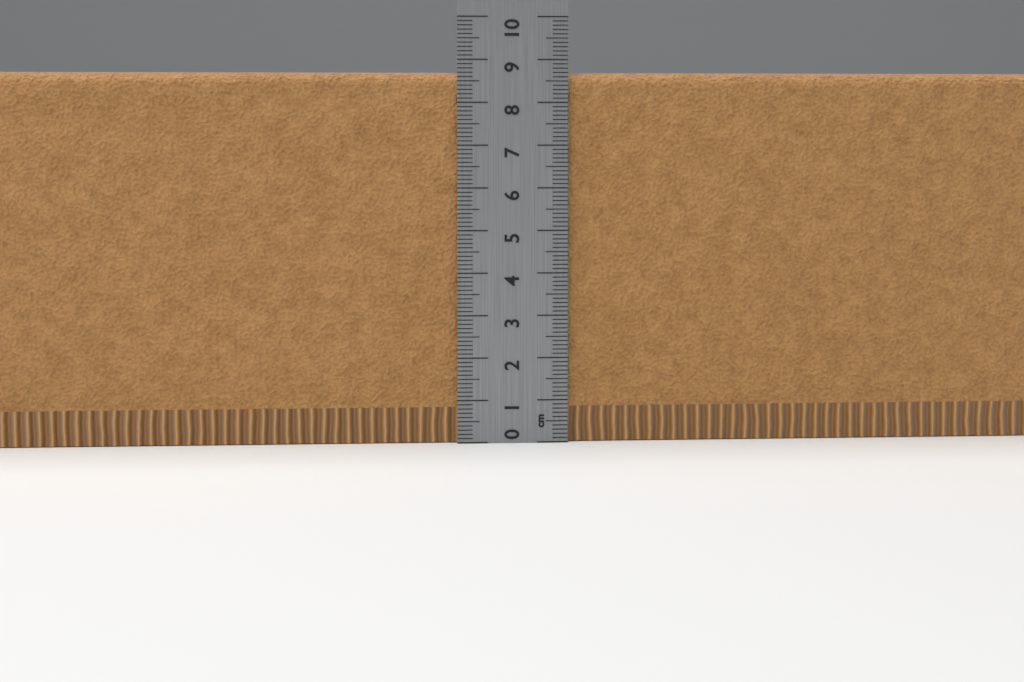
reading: 8.7 cm
